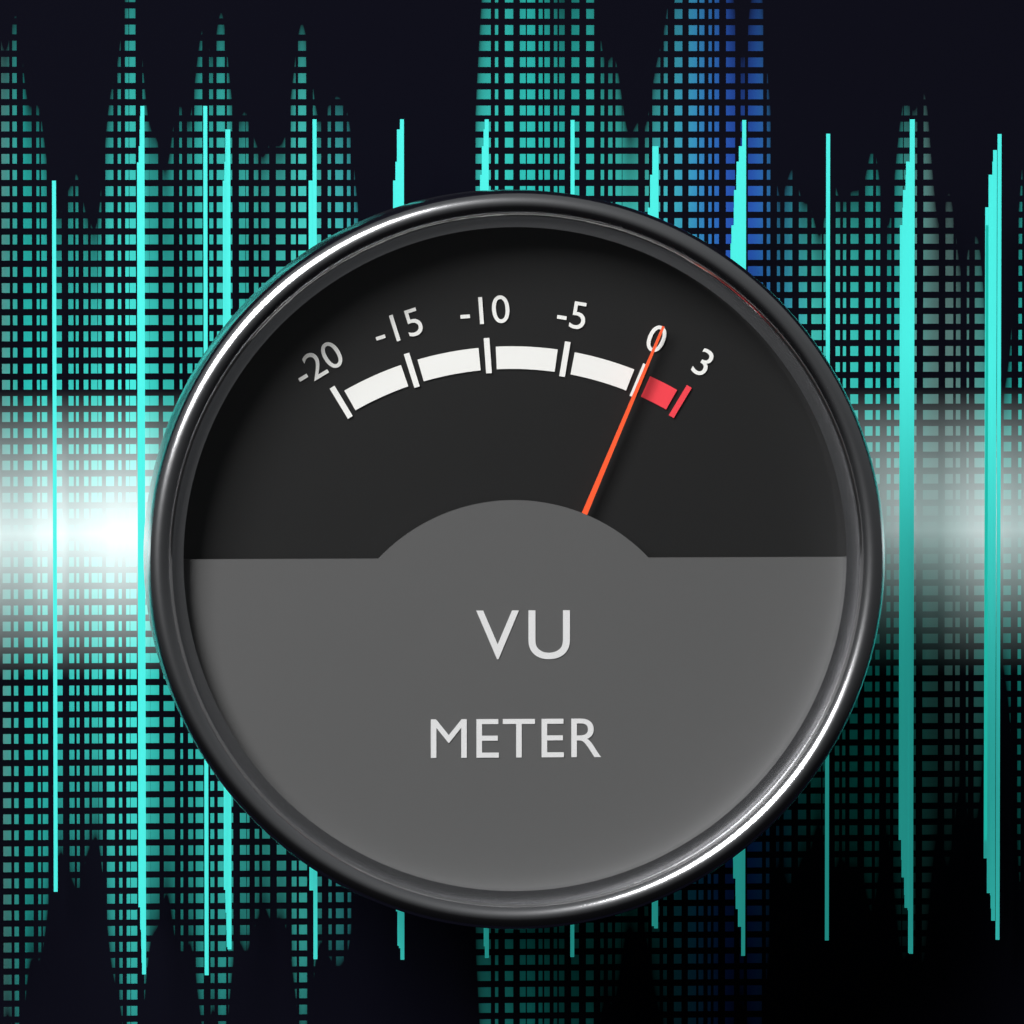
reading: 0 VU
